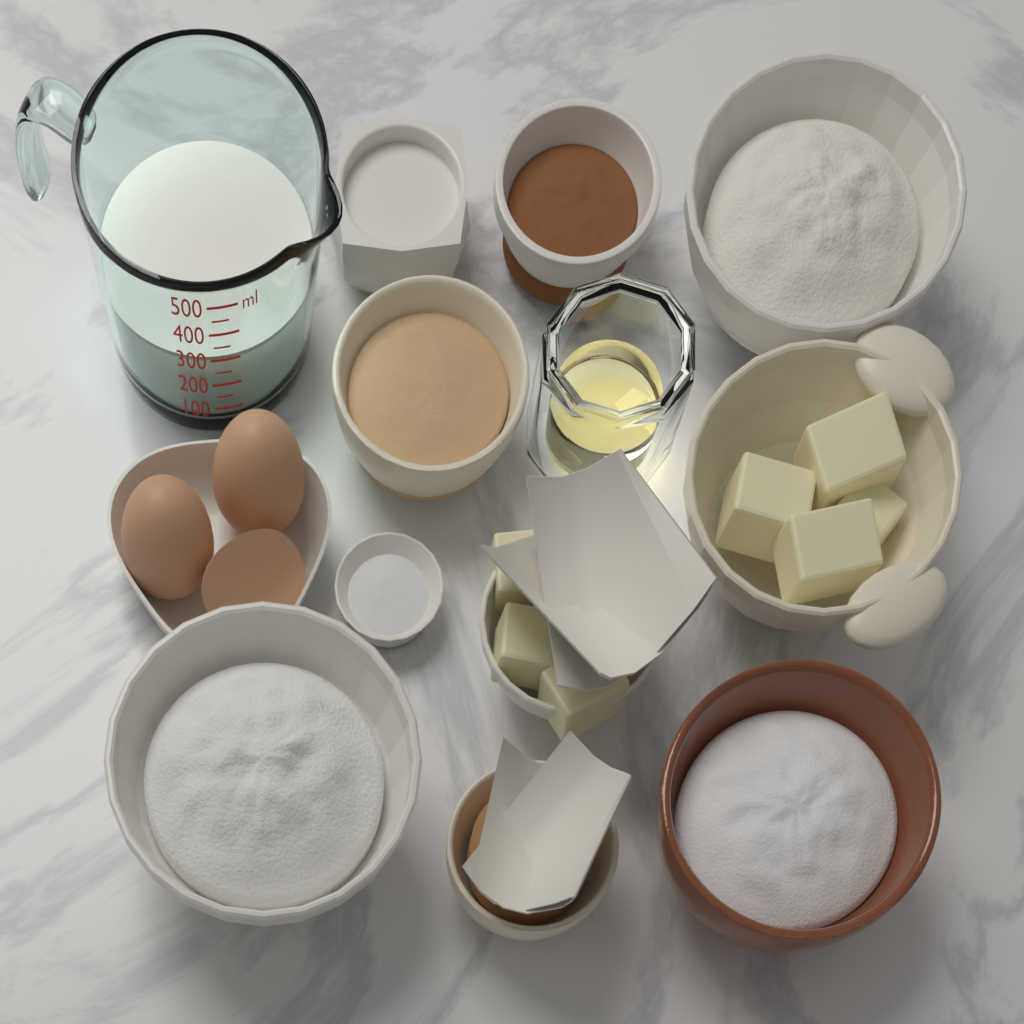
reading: 300 ml
